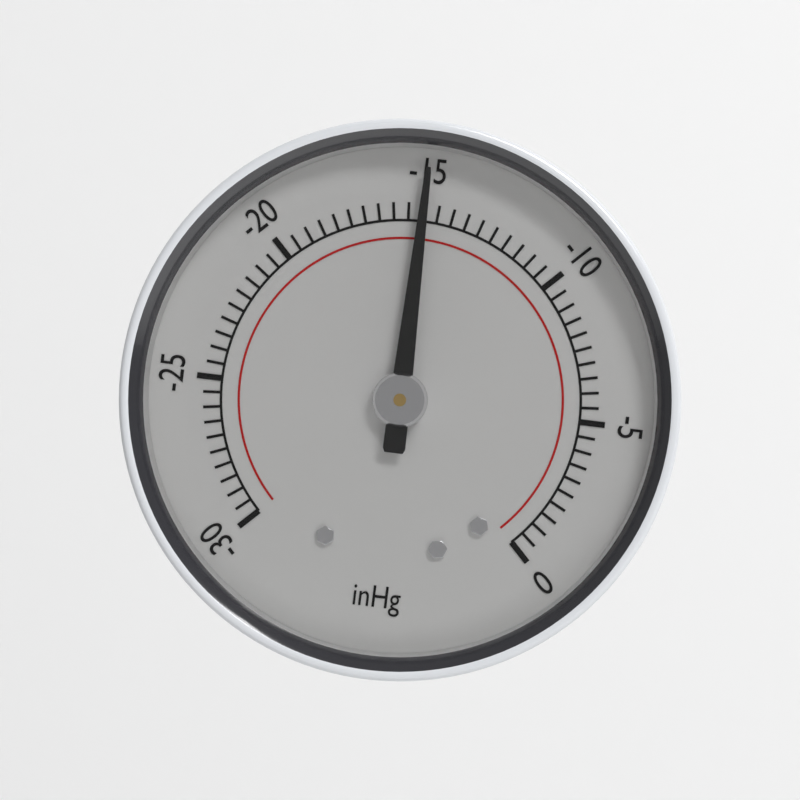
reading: -15.0 inHg
